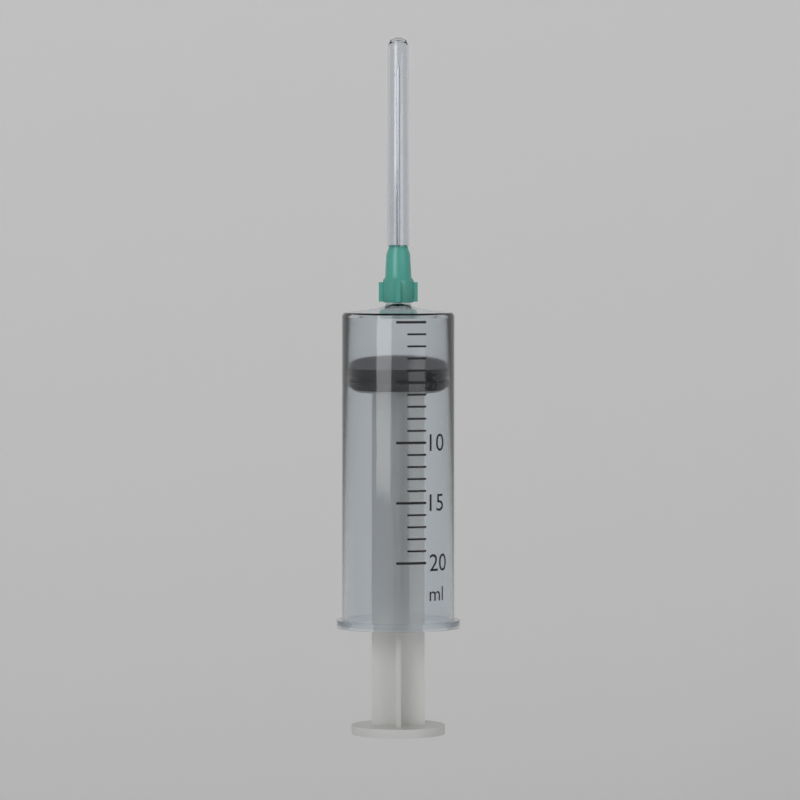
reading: 4 ml
